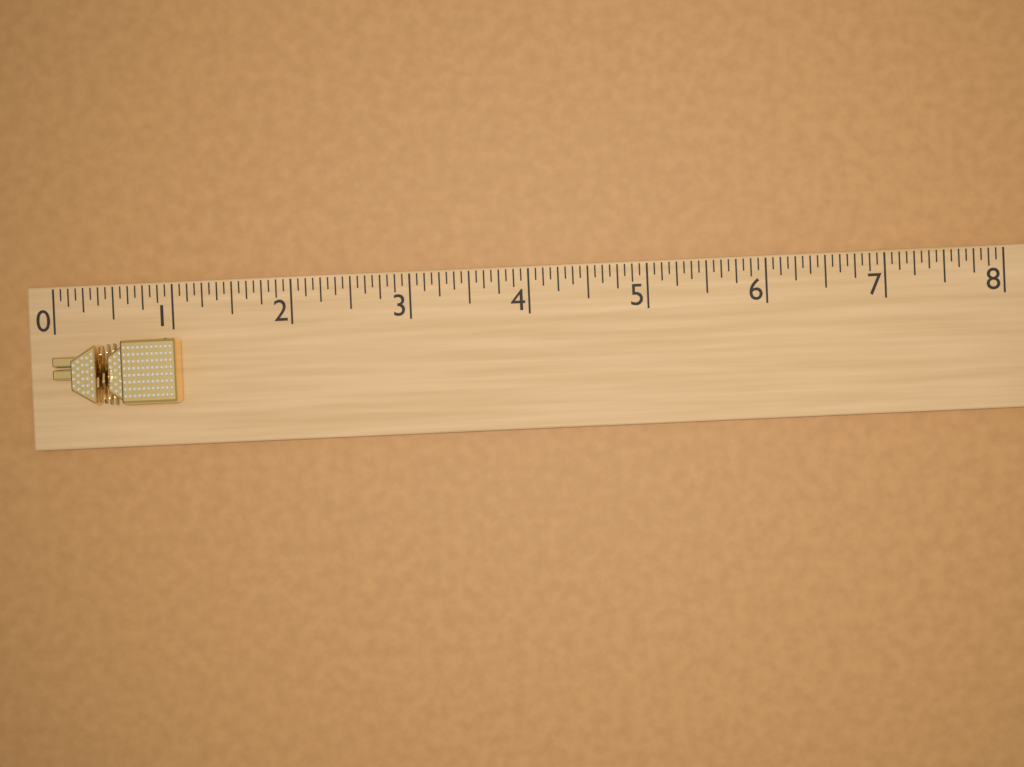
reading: 1.0625 (no unit)
